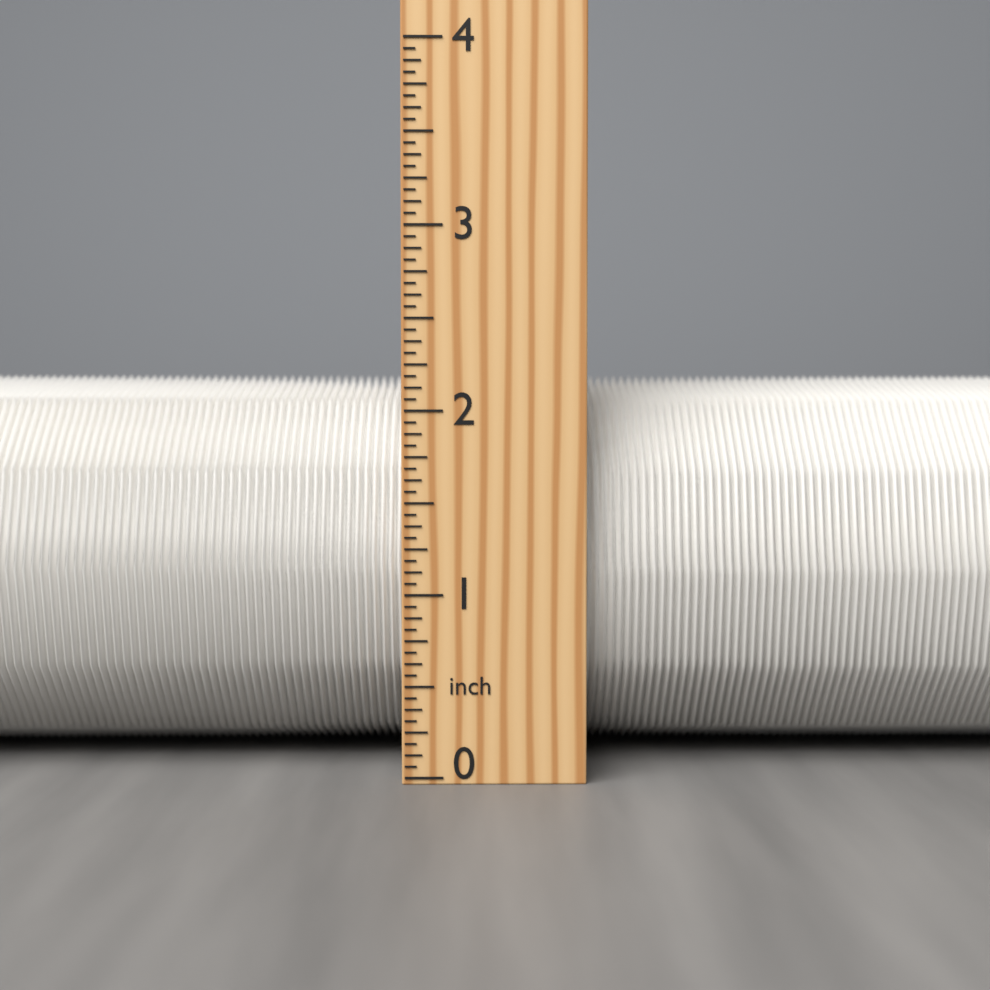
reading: 2.2500 inch
